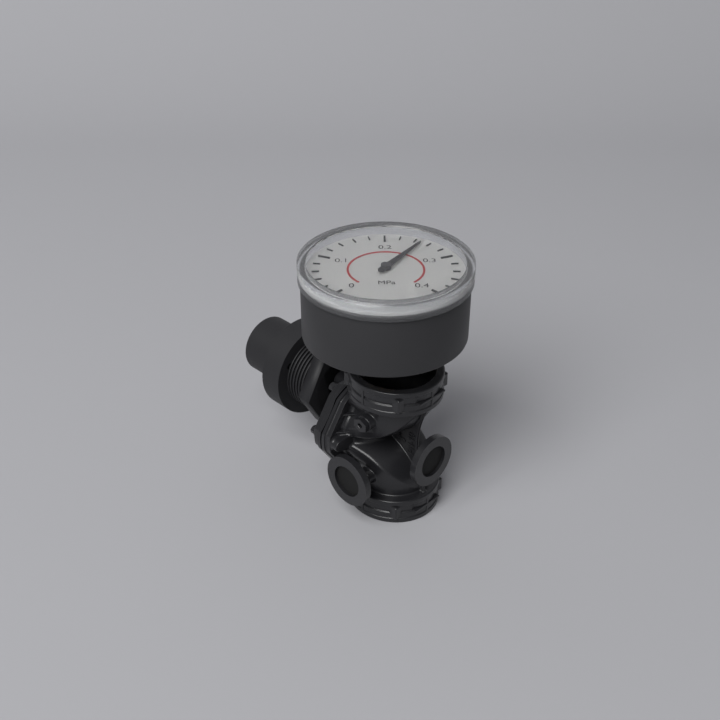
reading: 0.25 MPa
